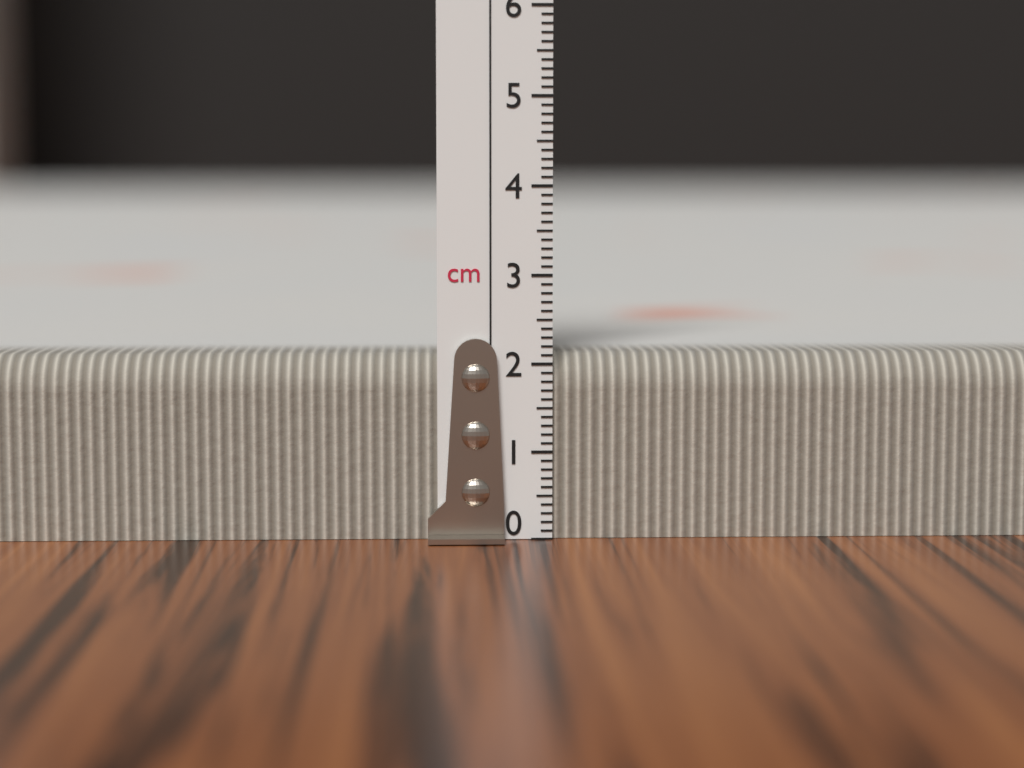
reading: 2.1 cm
